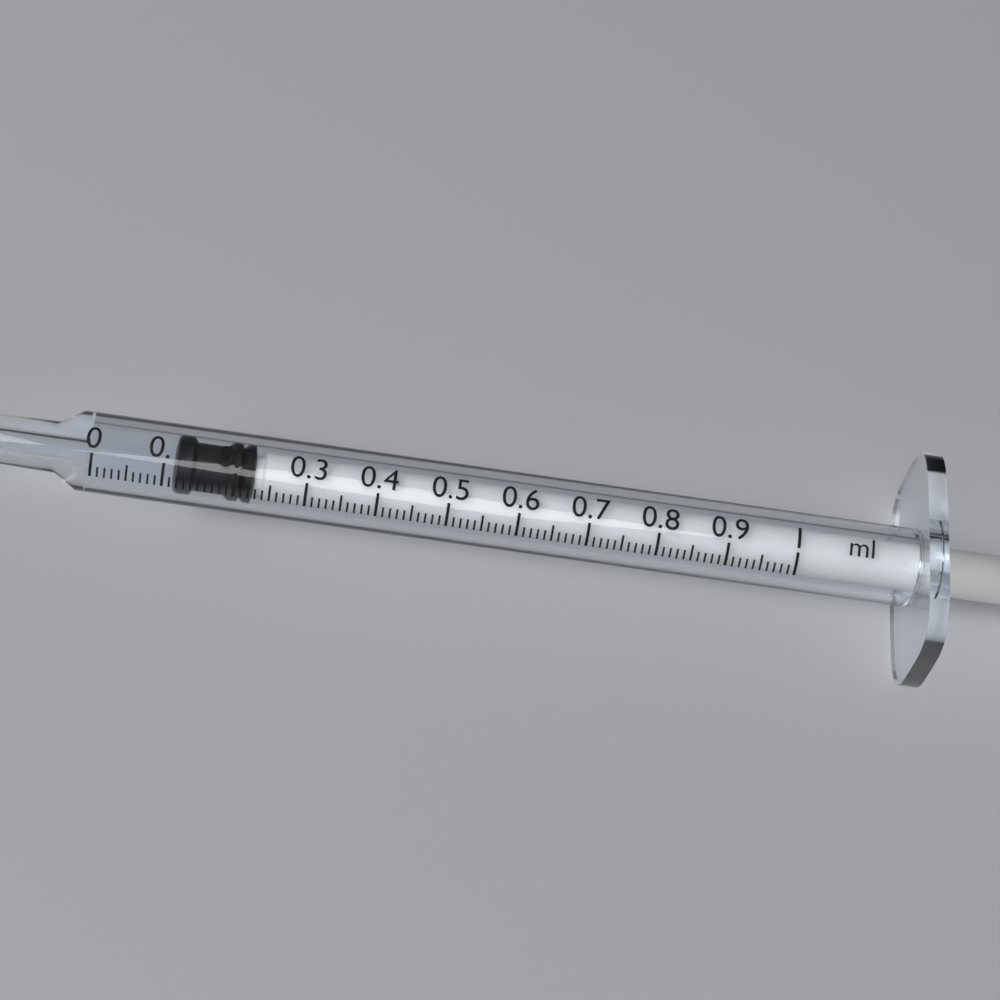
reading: 0.12 ml
